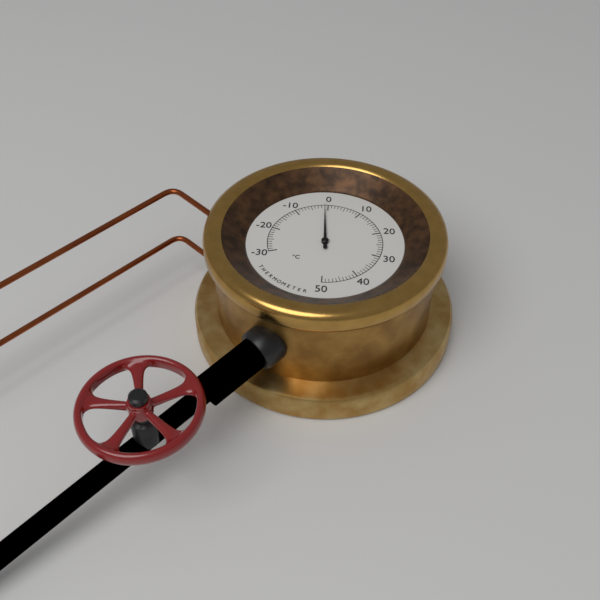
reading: -1 °C
